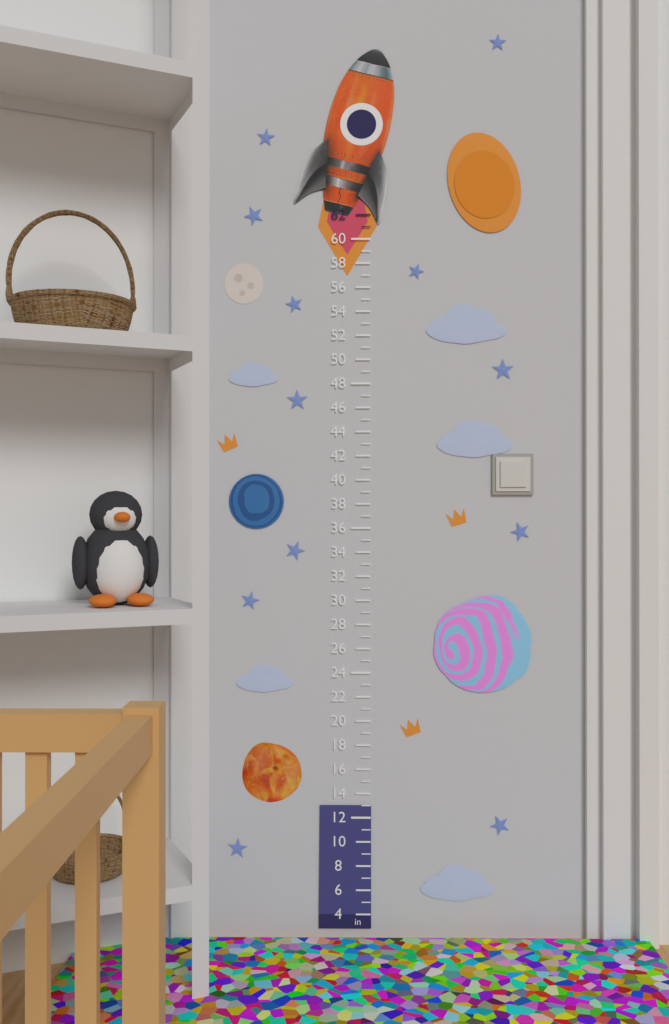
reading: 13 in
